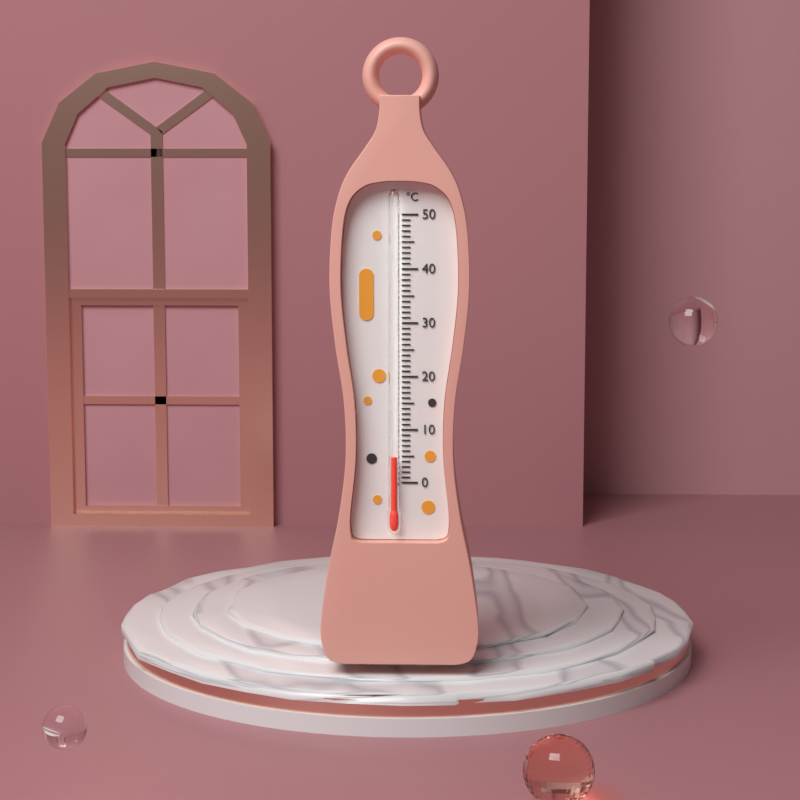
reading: 5 °C
